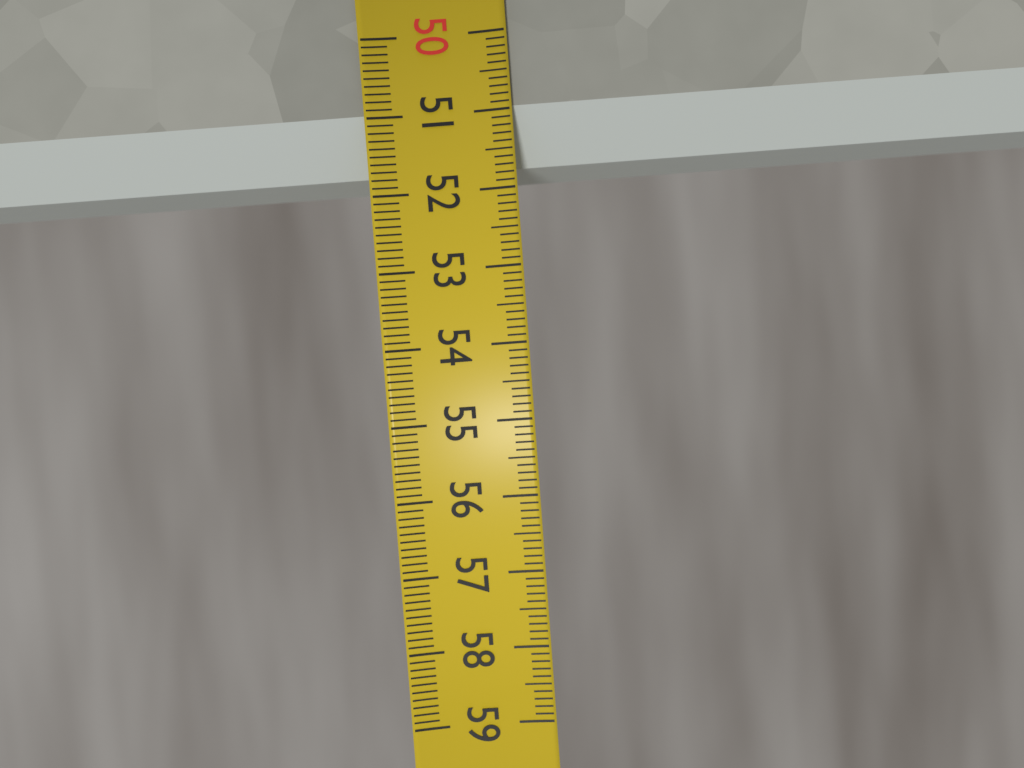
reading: 51.7 (no unit)
